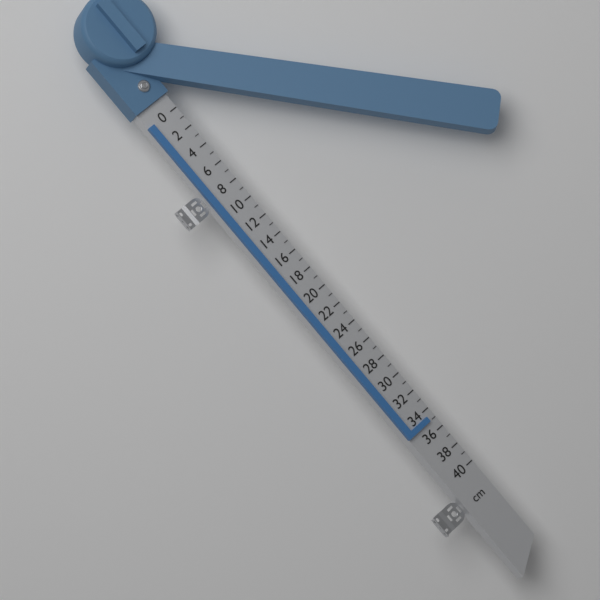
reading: 35 cm
